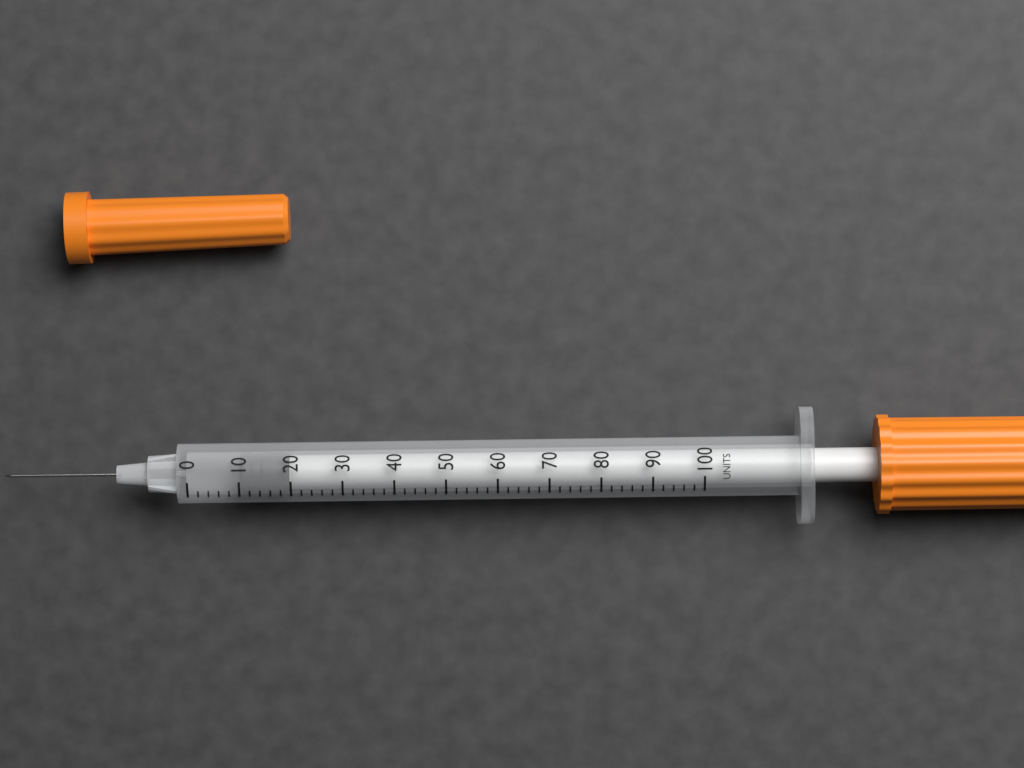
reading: 10 units
